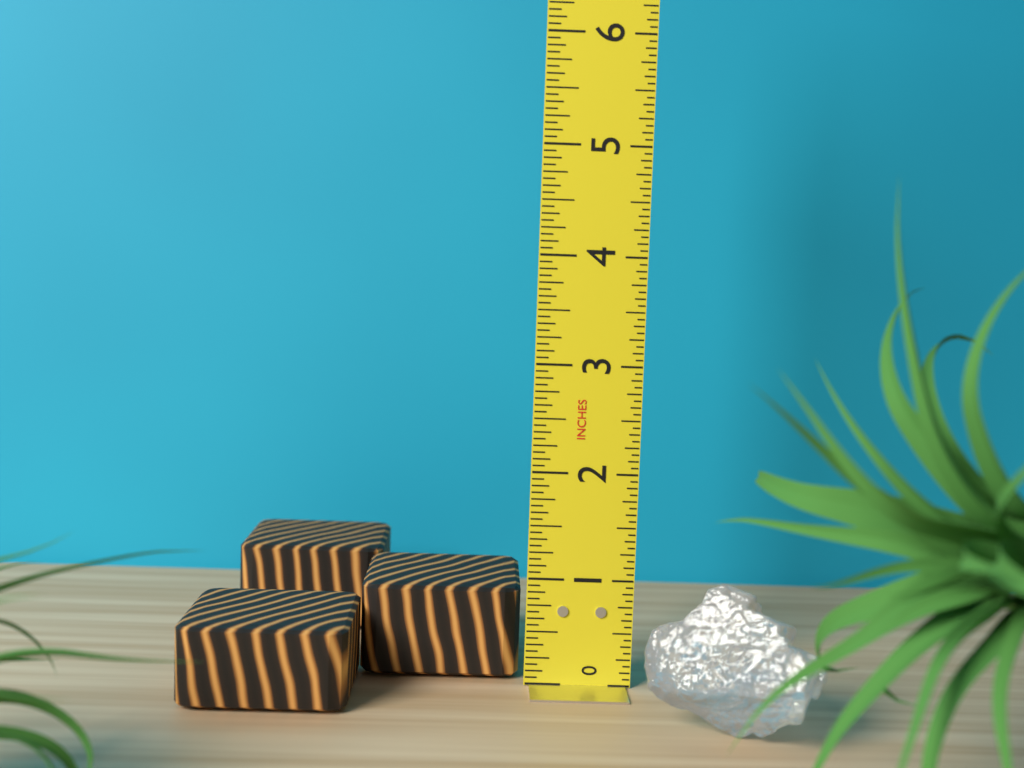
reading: 0.8750 in
